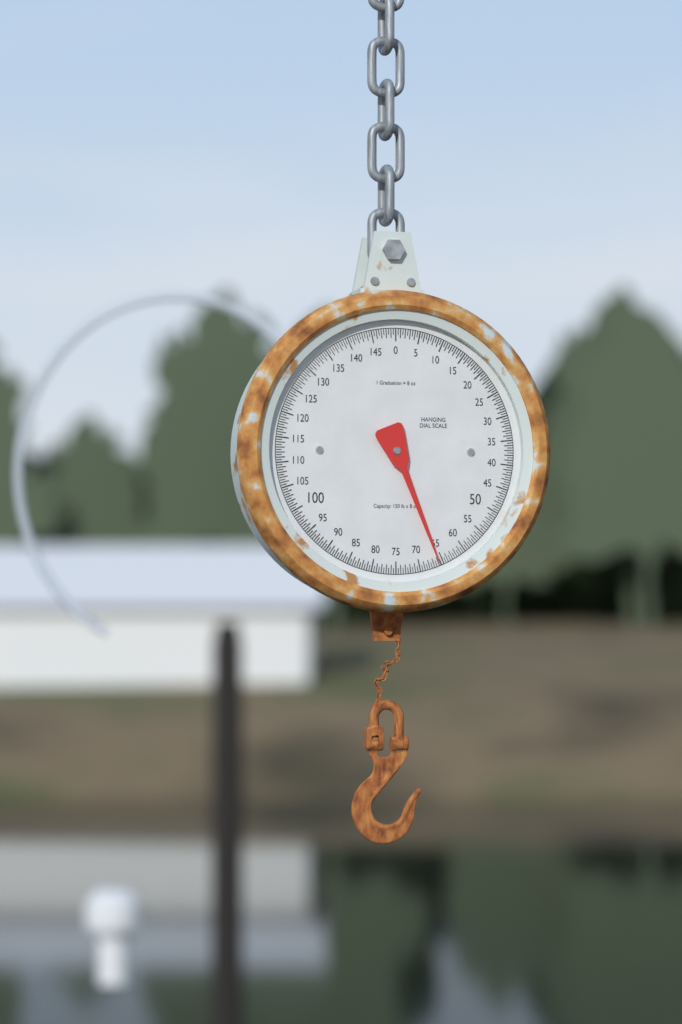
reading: 66.0 lb
